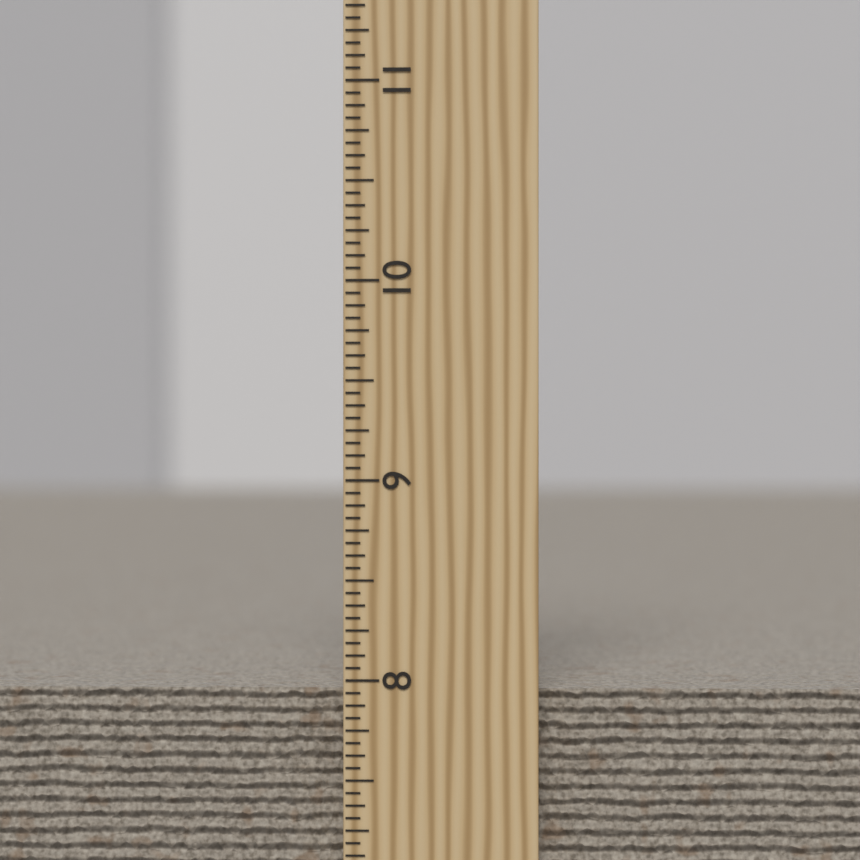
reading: 7.9375 inch
